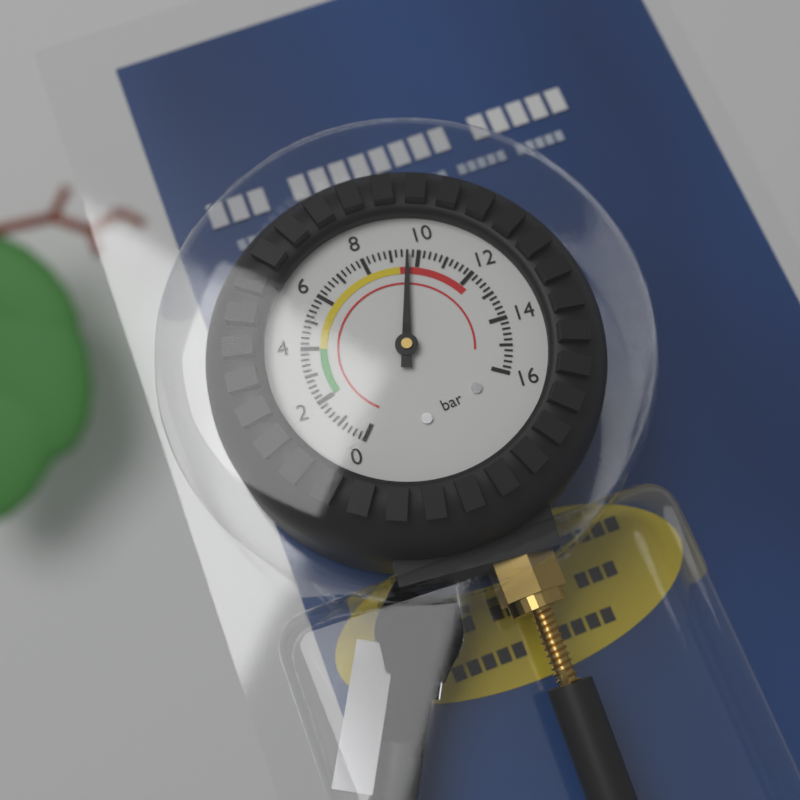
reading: 9.6 bar
